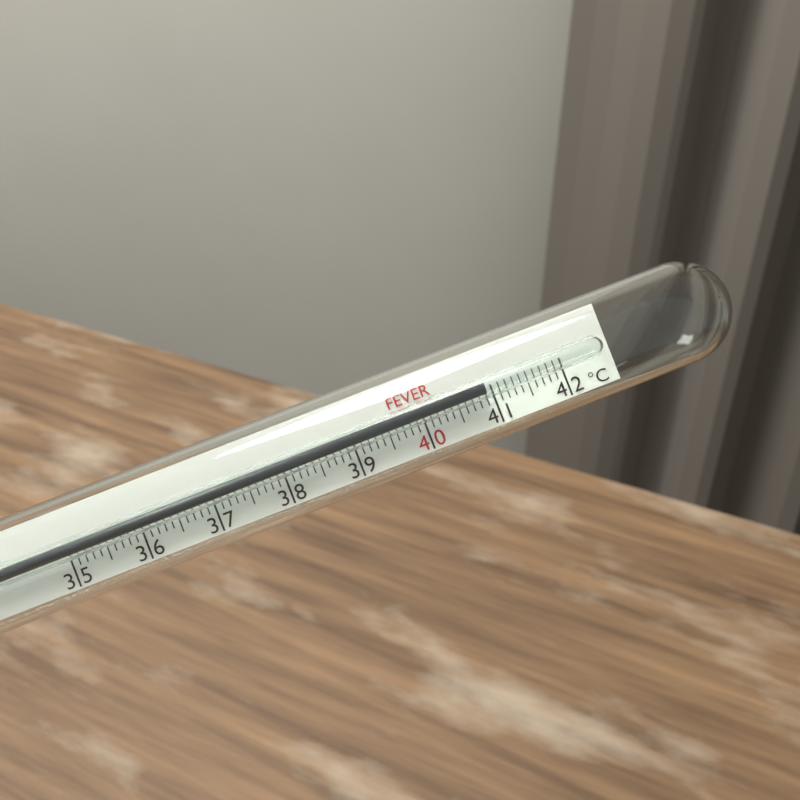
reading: 40.9 °C
